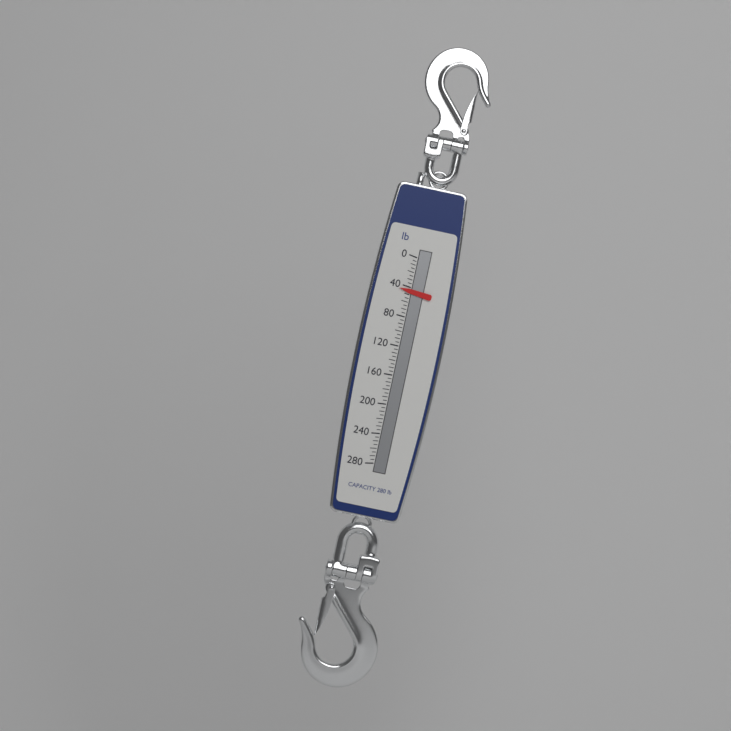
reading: 45 lb
